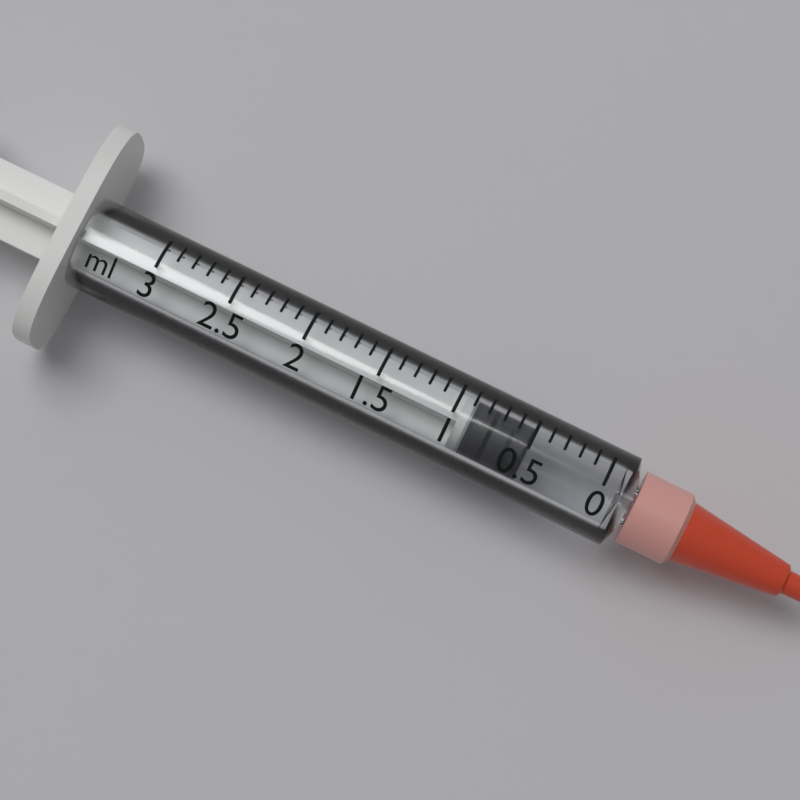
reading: 0.5 ml
